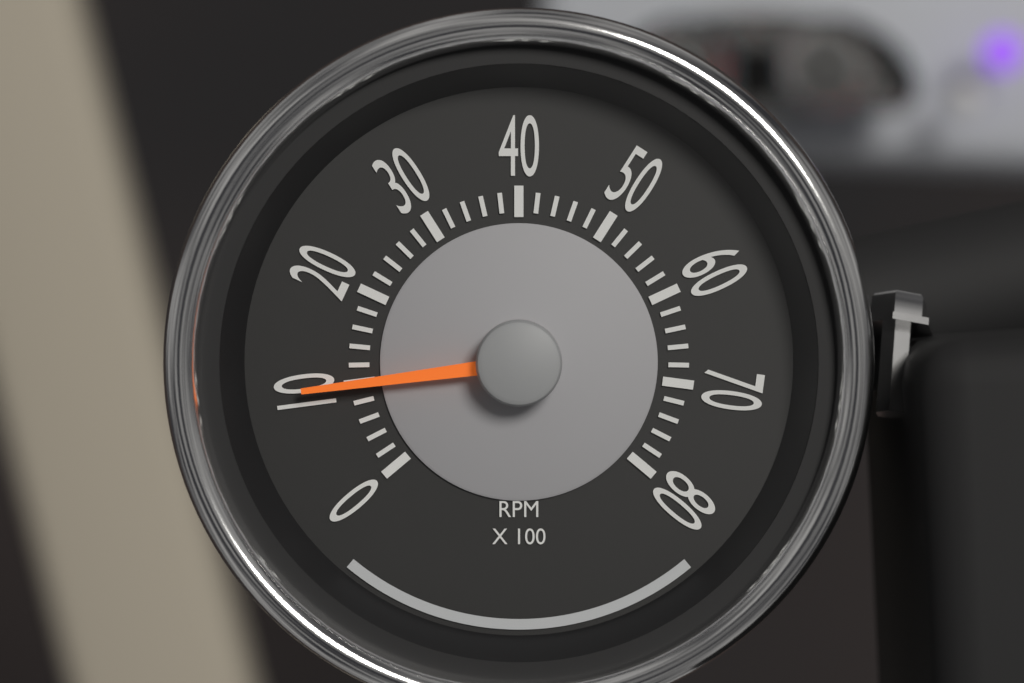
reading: 1000 RPM
